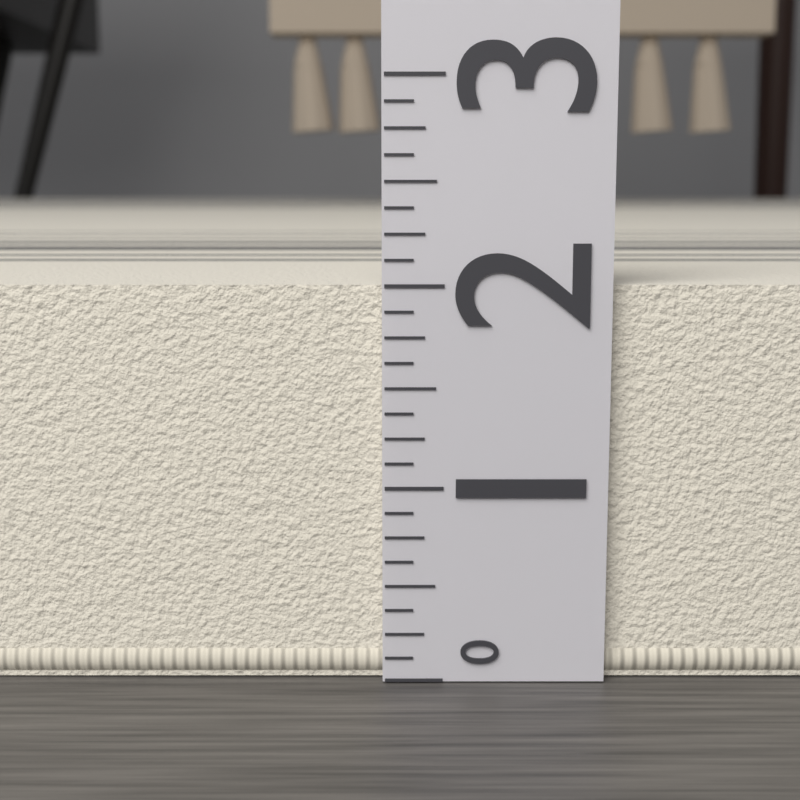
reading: 2.000 (no unit)
